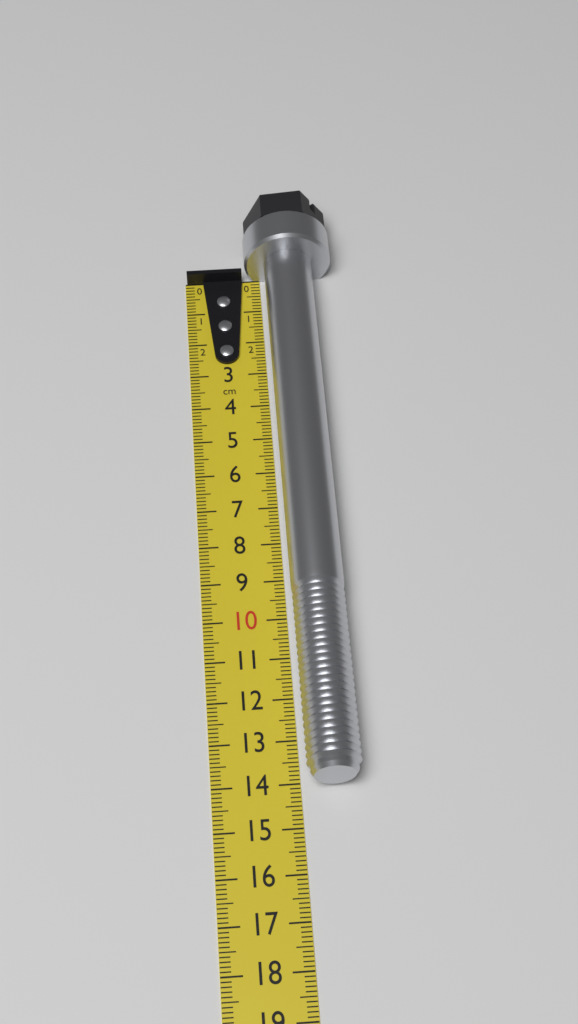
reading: 14.1 cm
